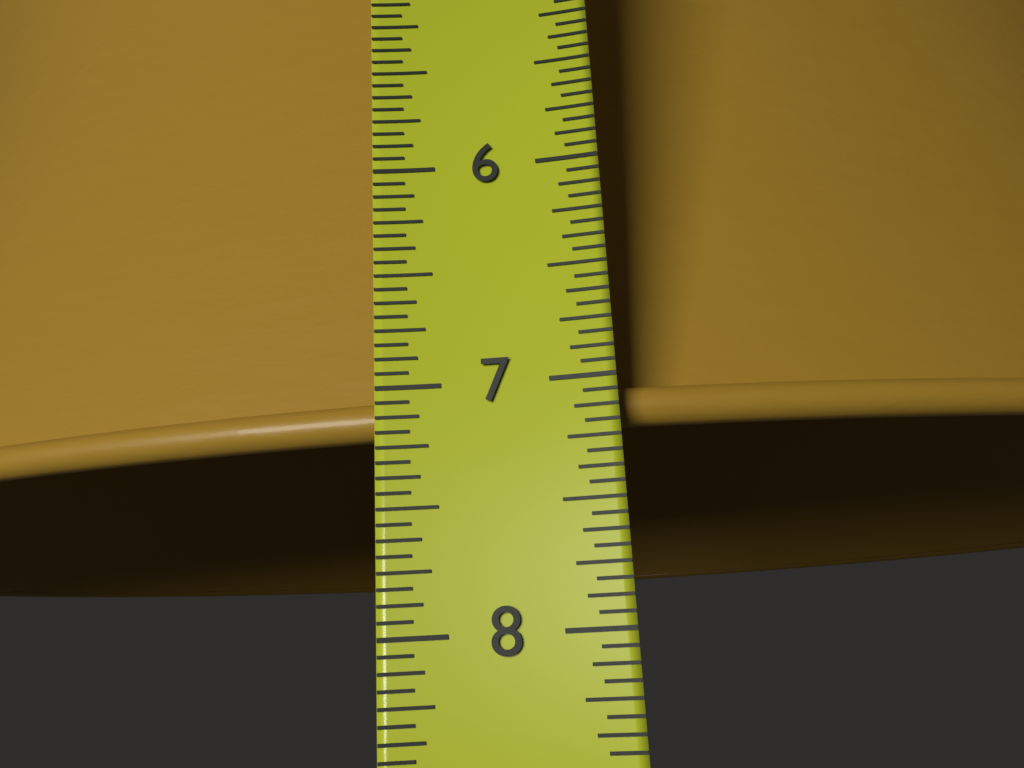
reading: 7.1875 in
